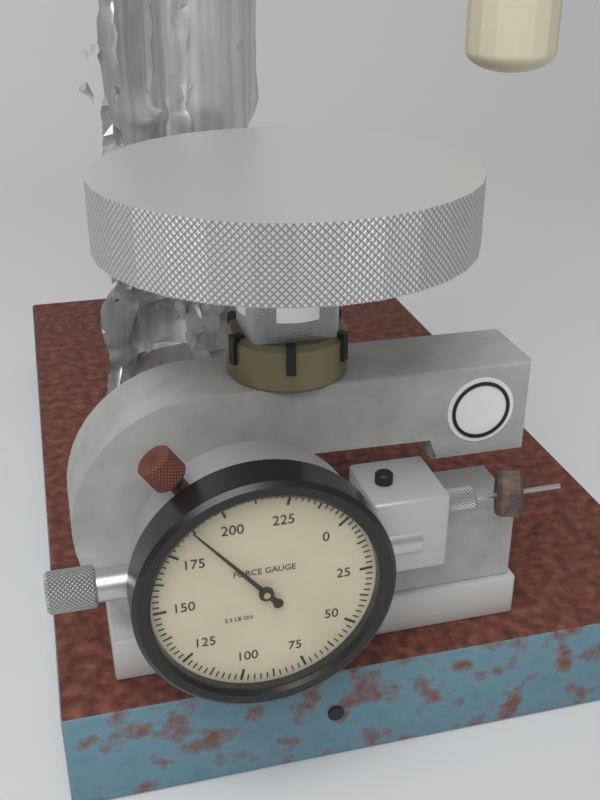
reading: 187.5 lb
